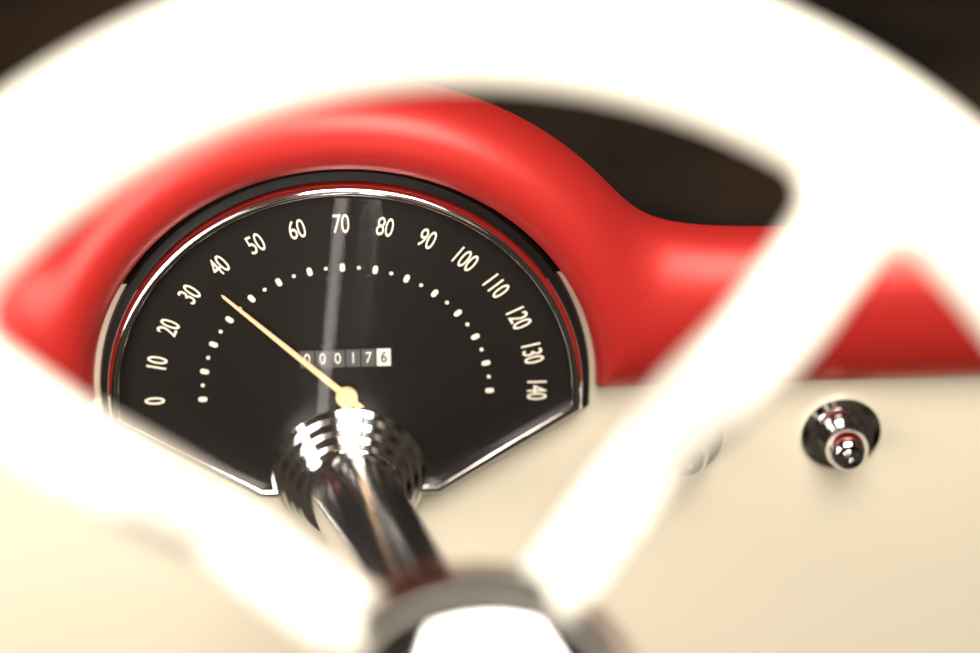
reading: 35 (no unit)
